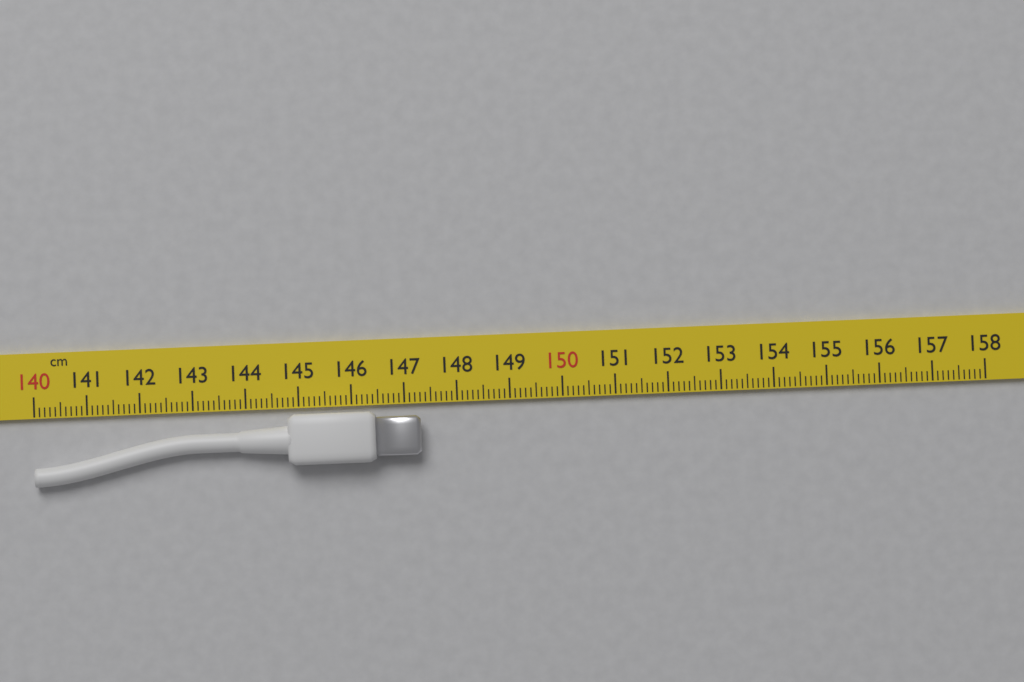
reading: 147.3 cm
